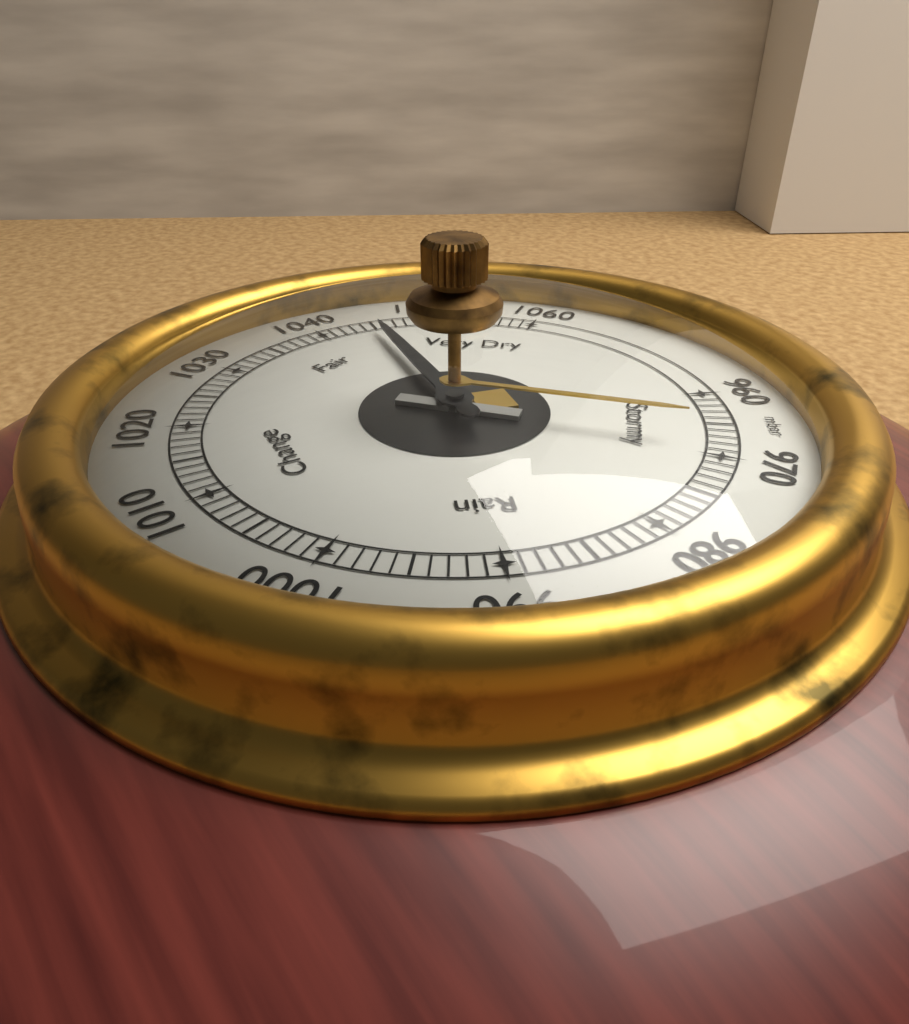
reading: 1045 mbar
